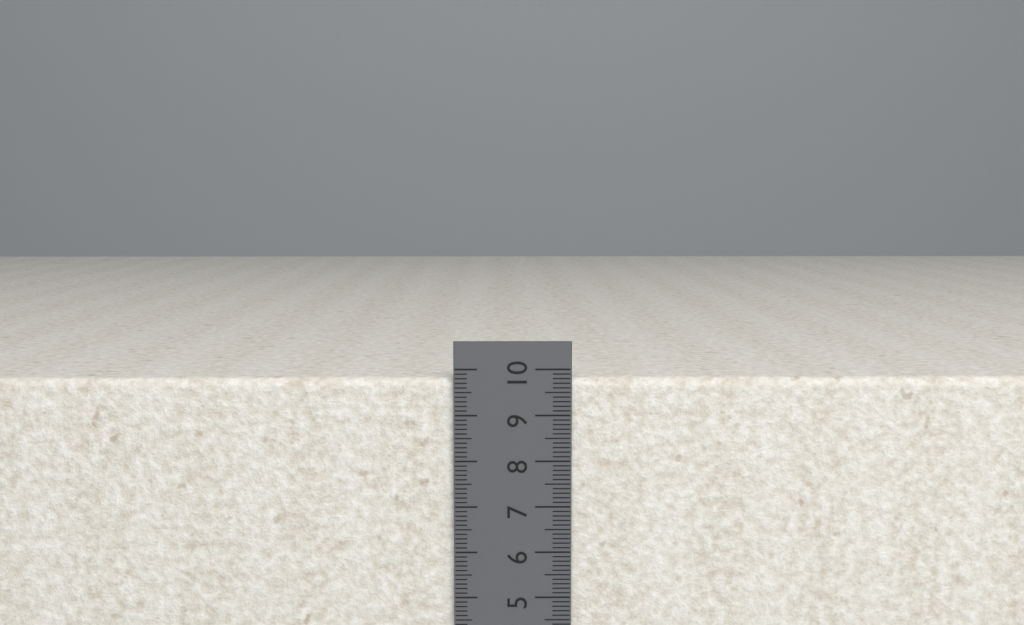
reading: 9.8 cm
